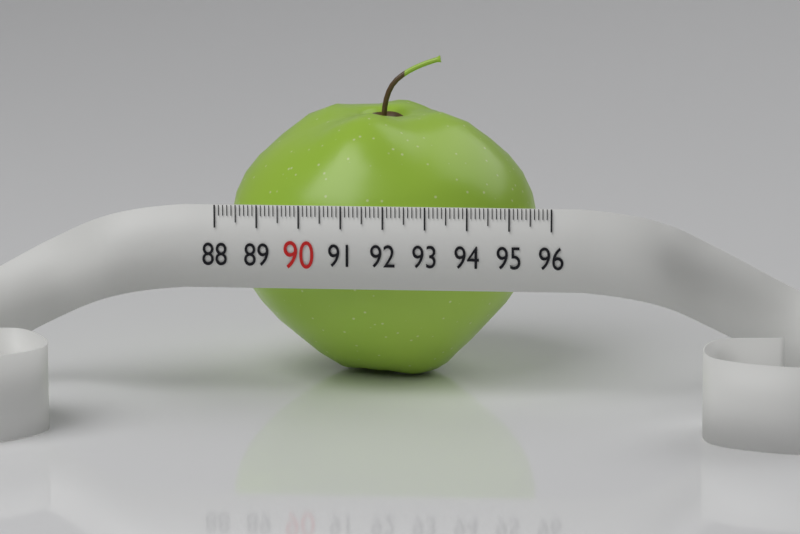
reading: 95.5 (no unit)
